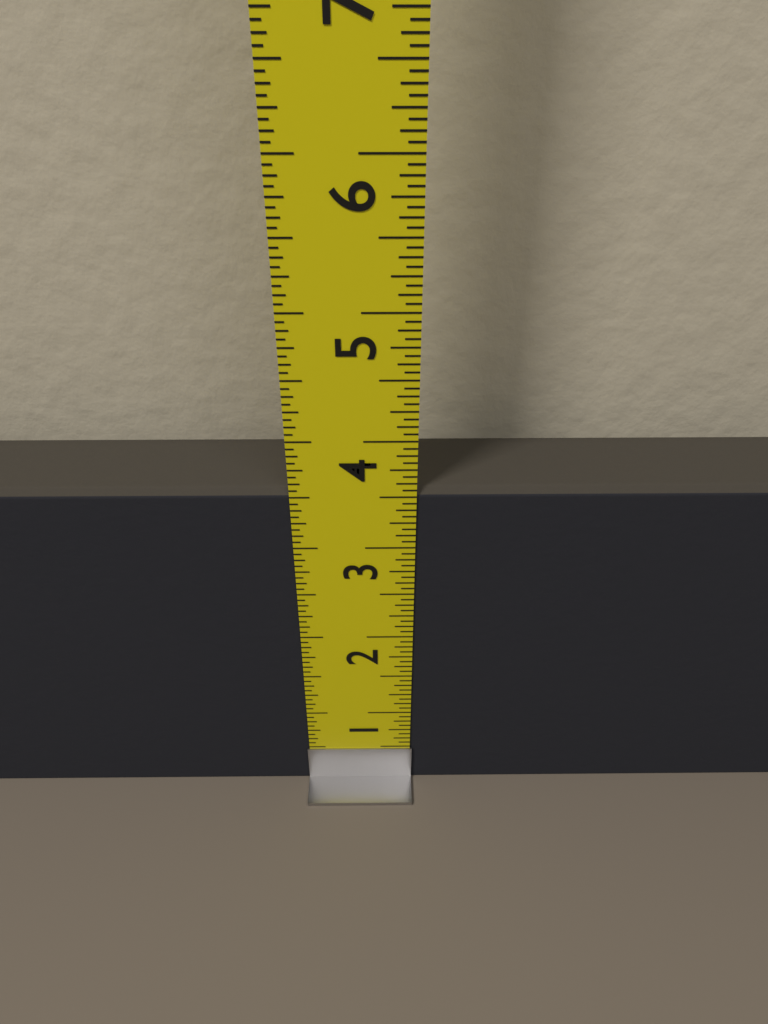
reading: 3.5625 in
